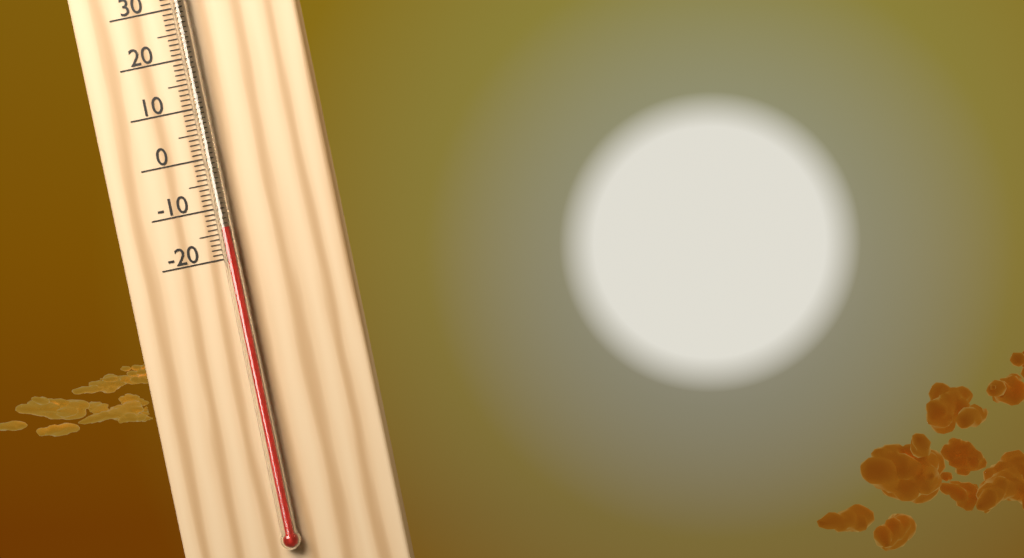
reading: -14 °C
